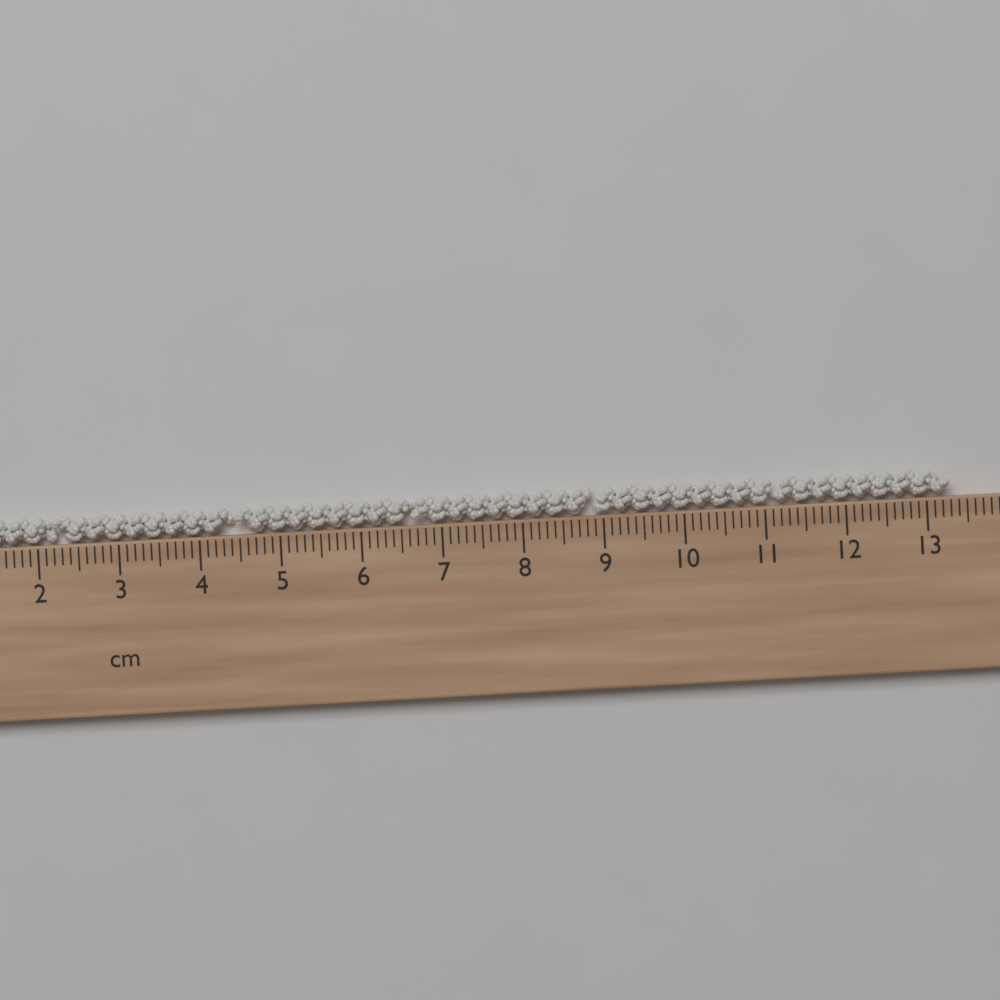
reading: 13.3 cm
